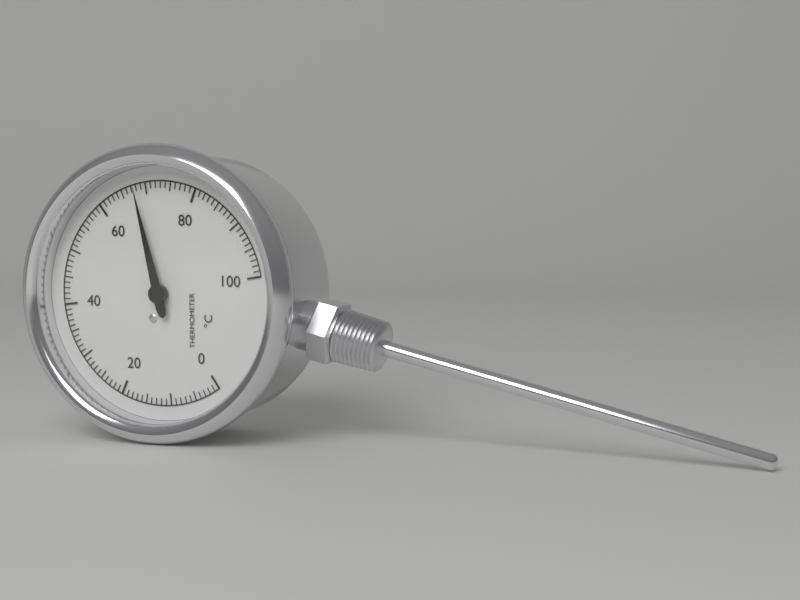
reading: 68 °C
